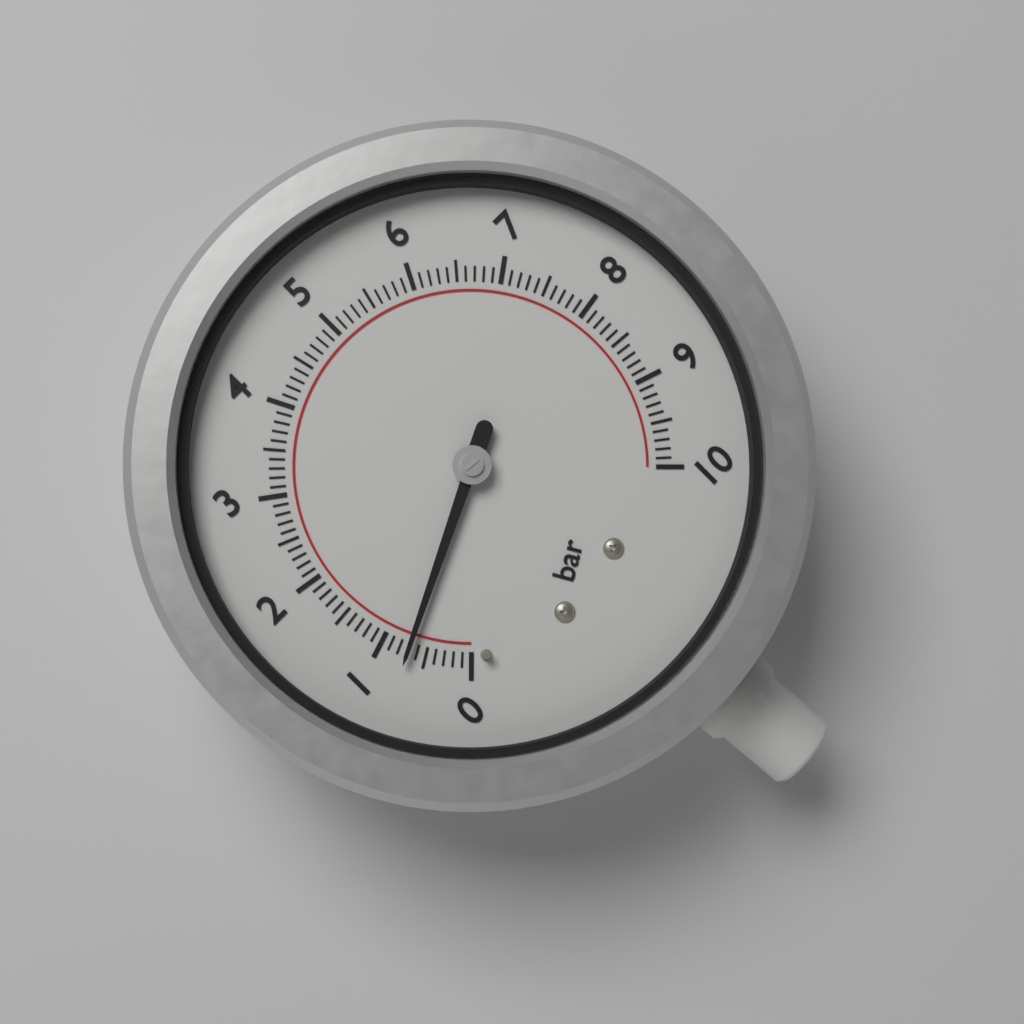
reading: 0.7 bar
